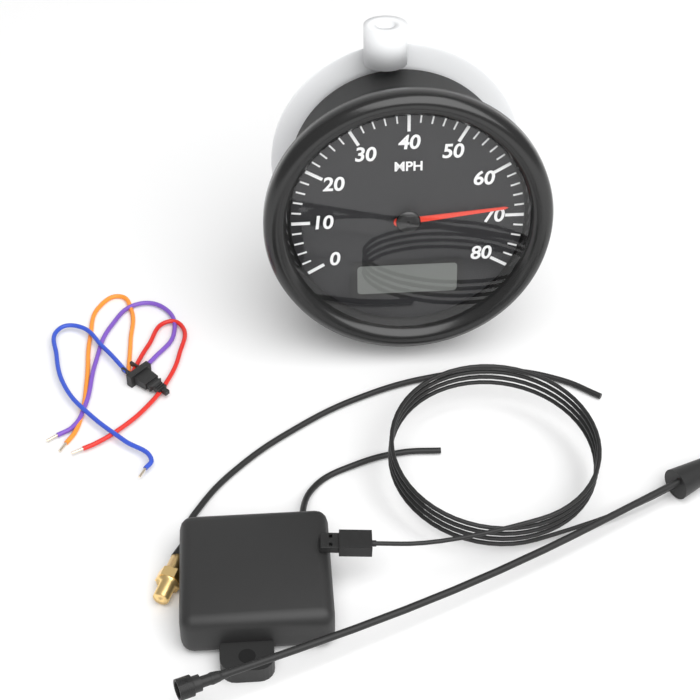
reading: 68 MPH
